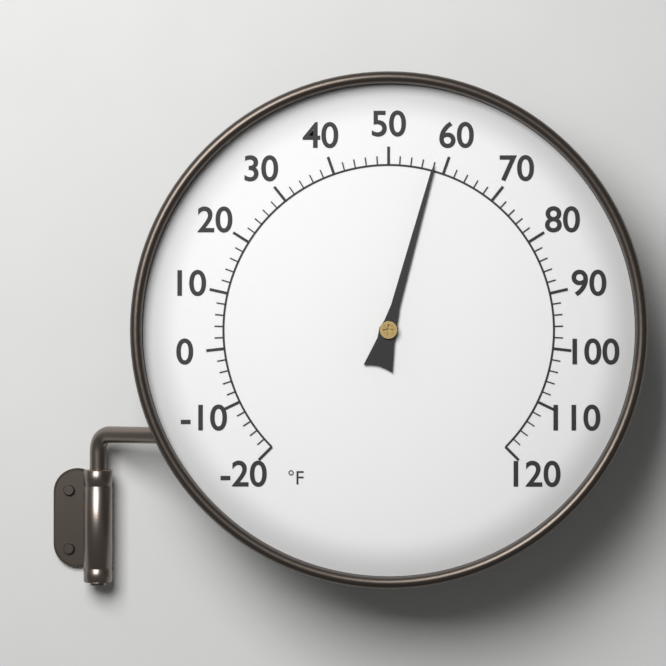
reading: 58 °F
